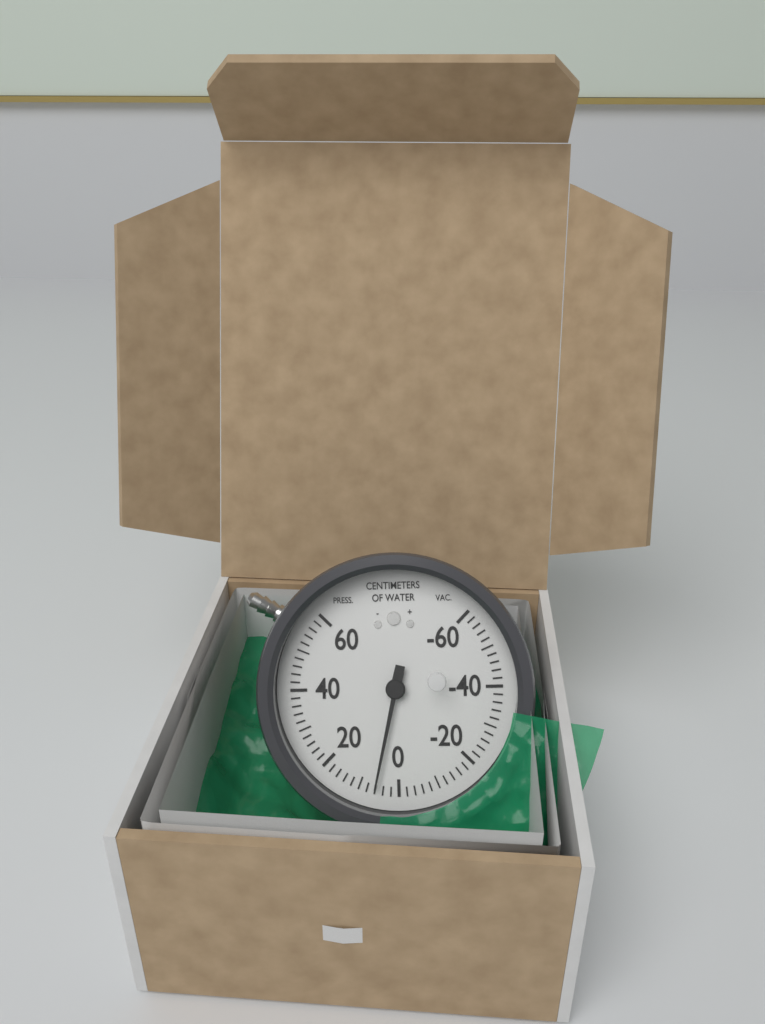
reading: 6 cmH2O
